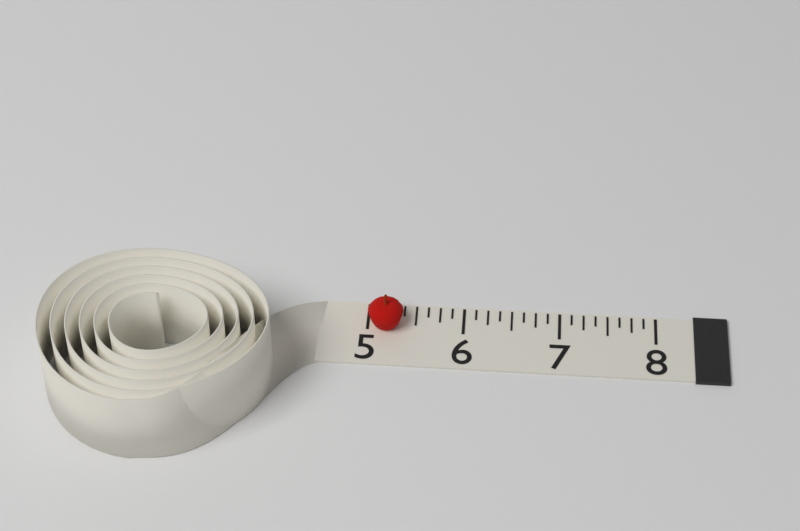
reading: 5.375 (no unit)
